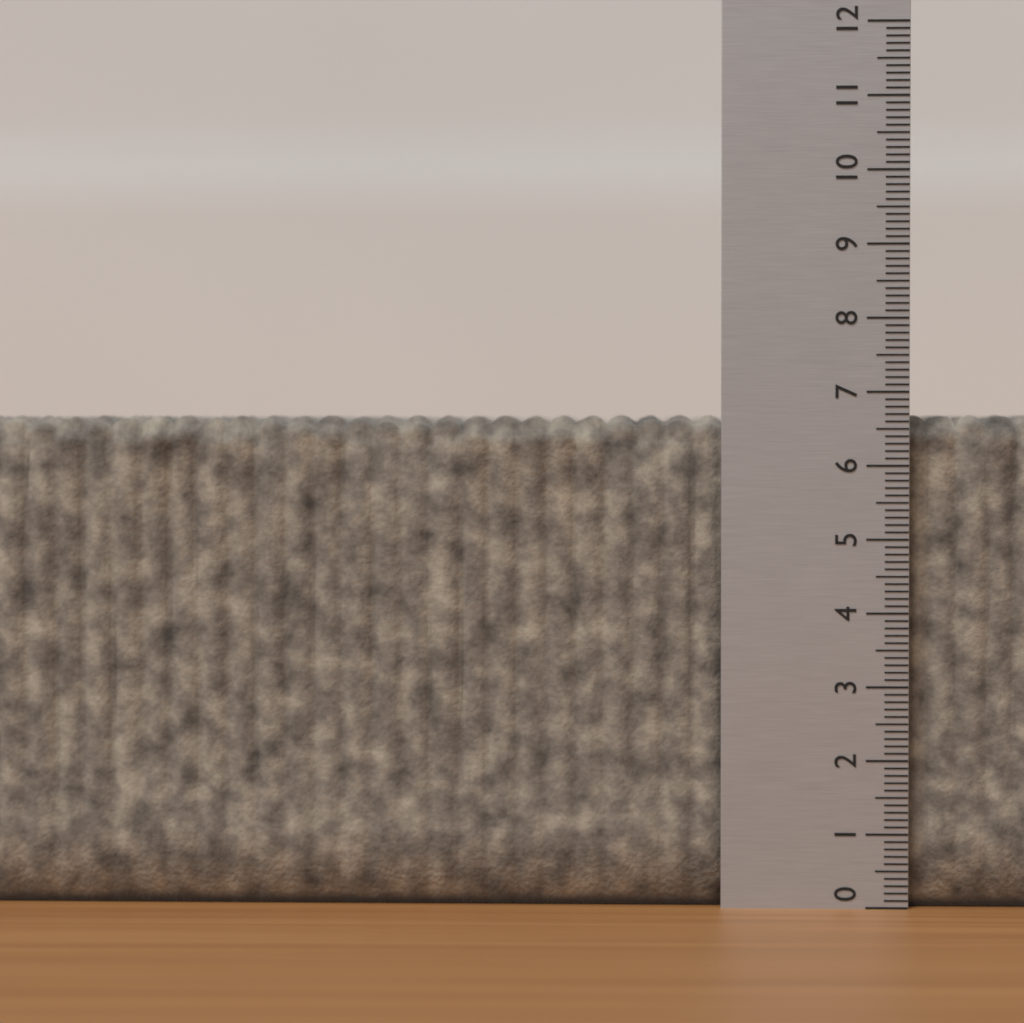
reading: 6.7 (no unit)
